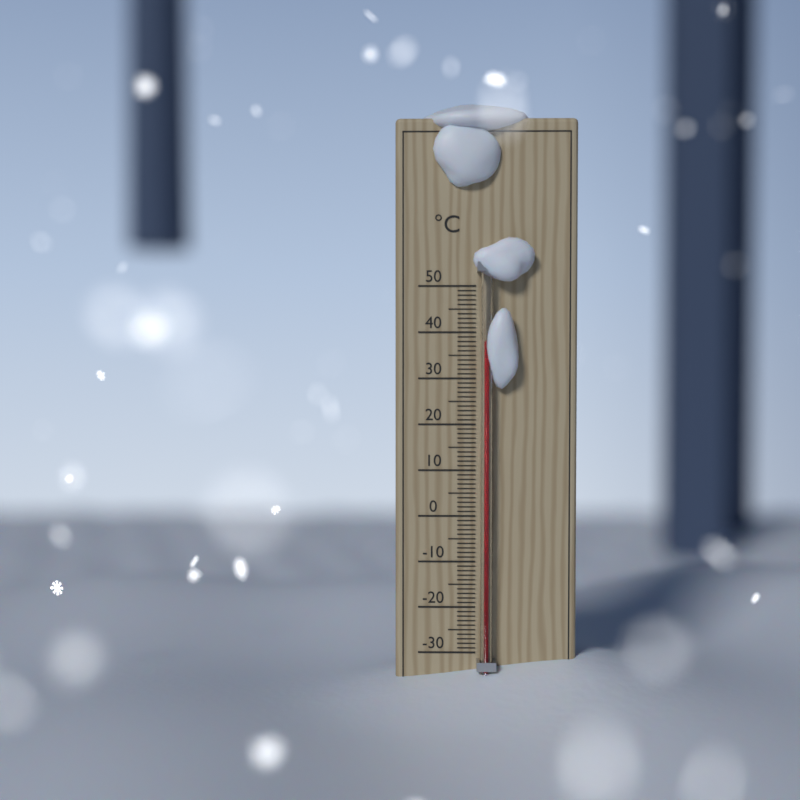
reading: 38 °C
